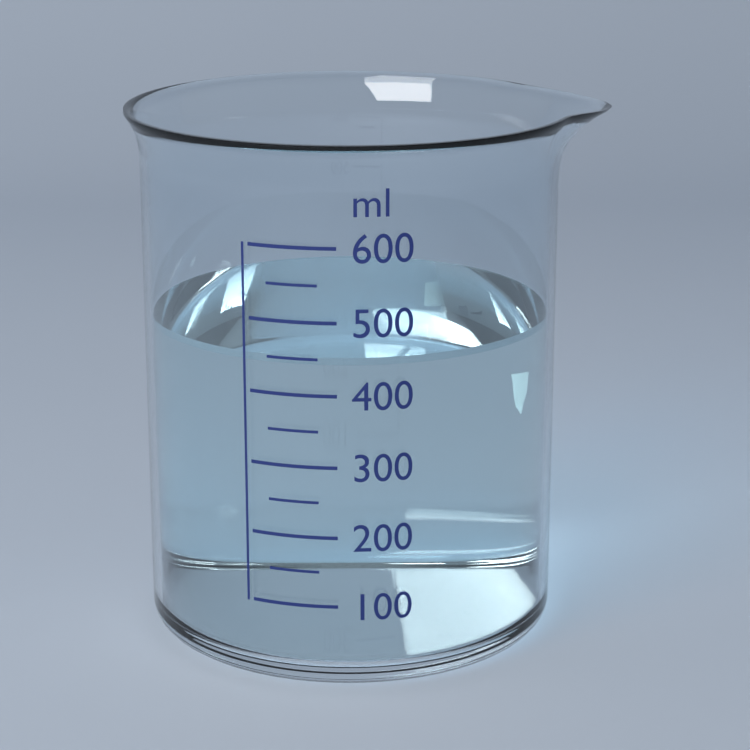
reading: 450 ml
